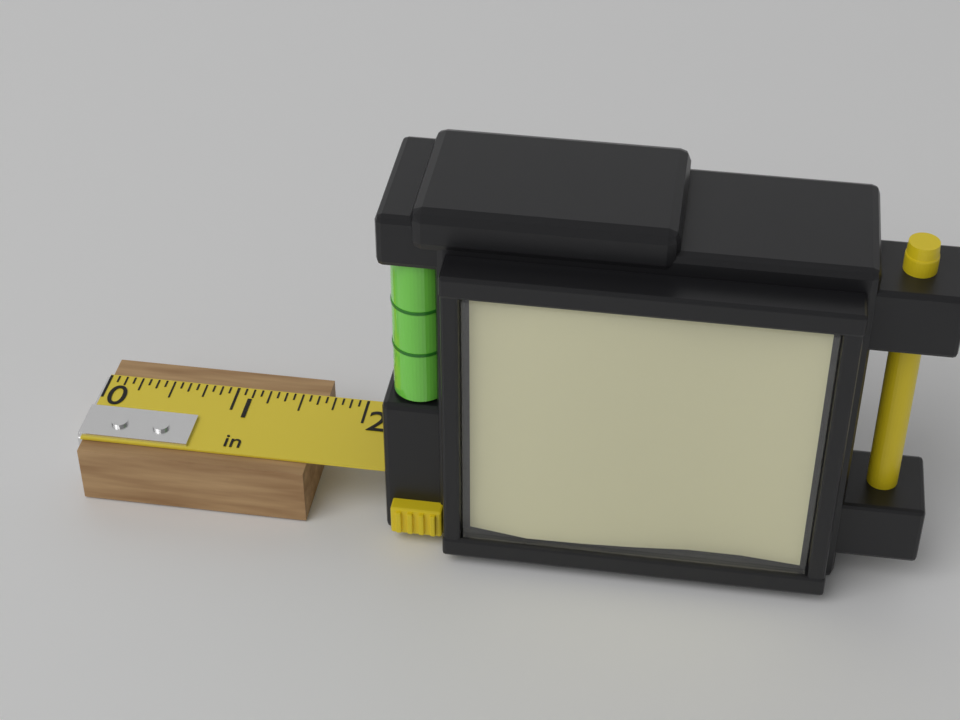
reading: 1.6875 in
